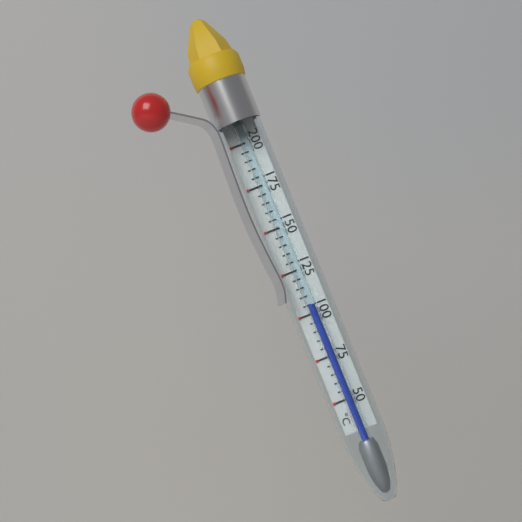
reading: 105 °C
